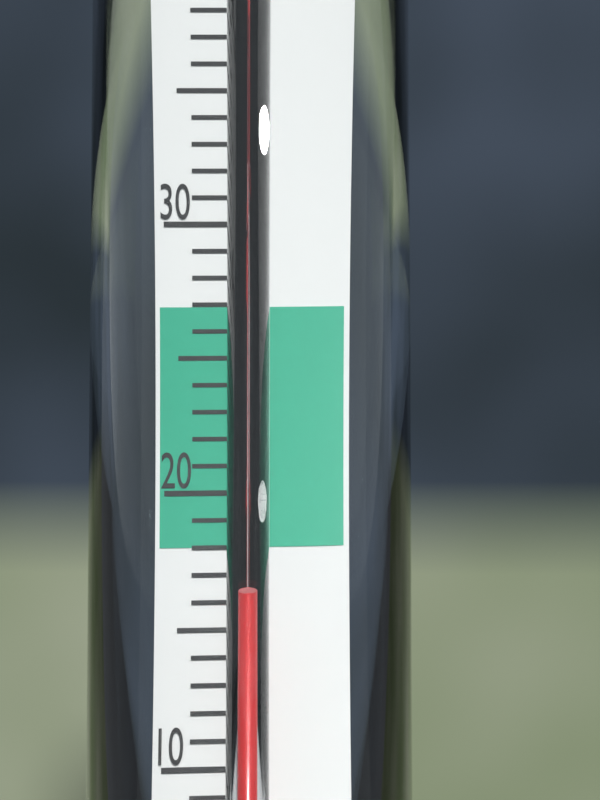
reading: 16 °C
